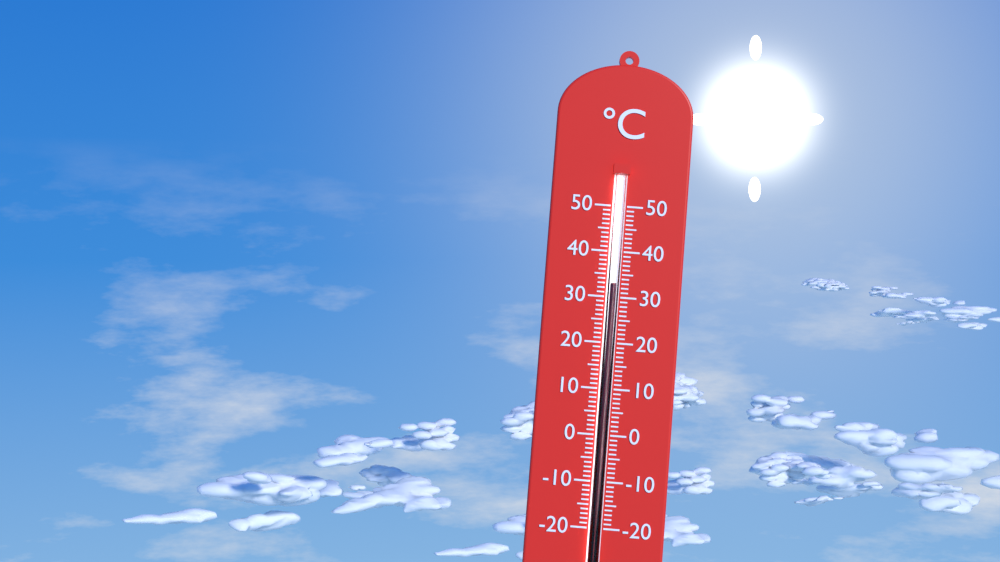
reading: 33 °C
